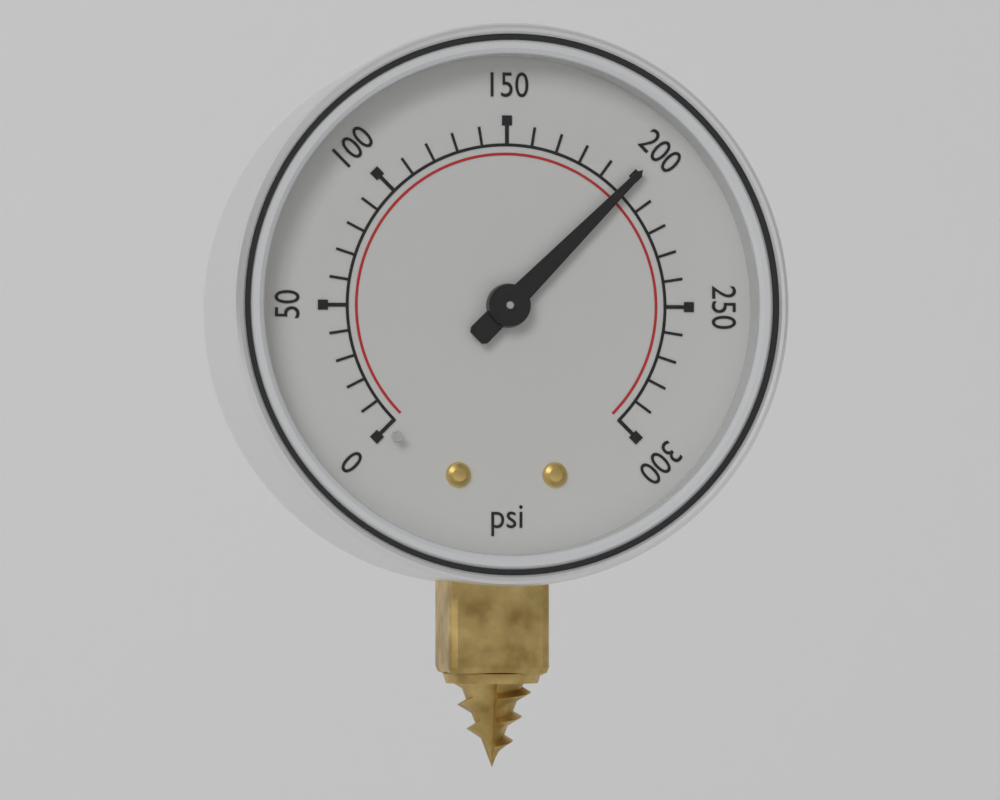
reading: 200 psi
